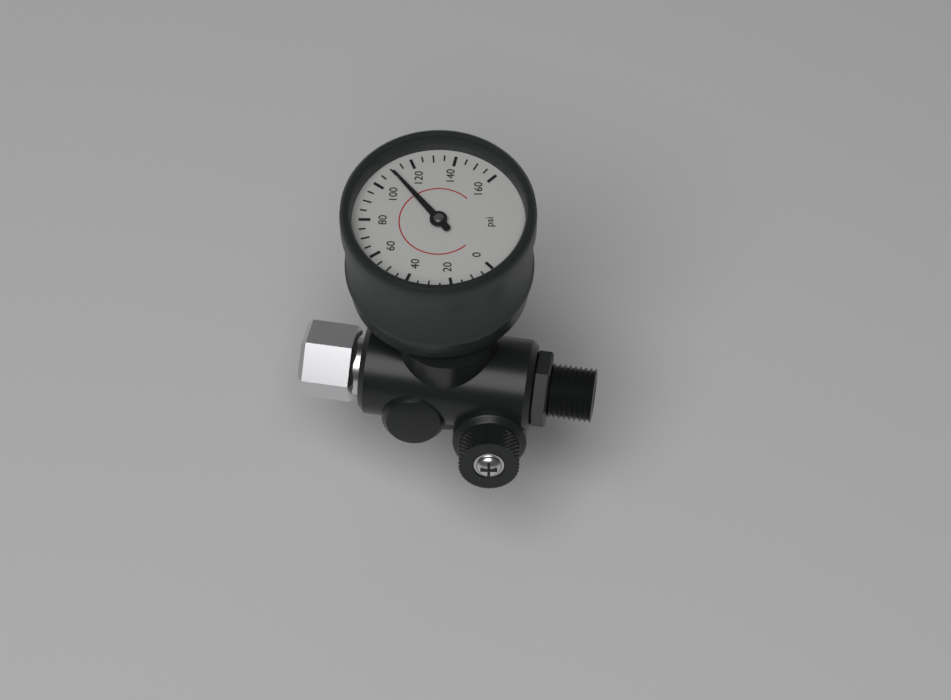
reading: 110 psi
